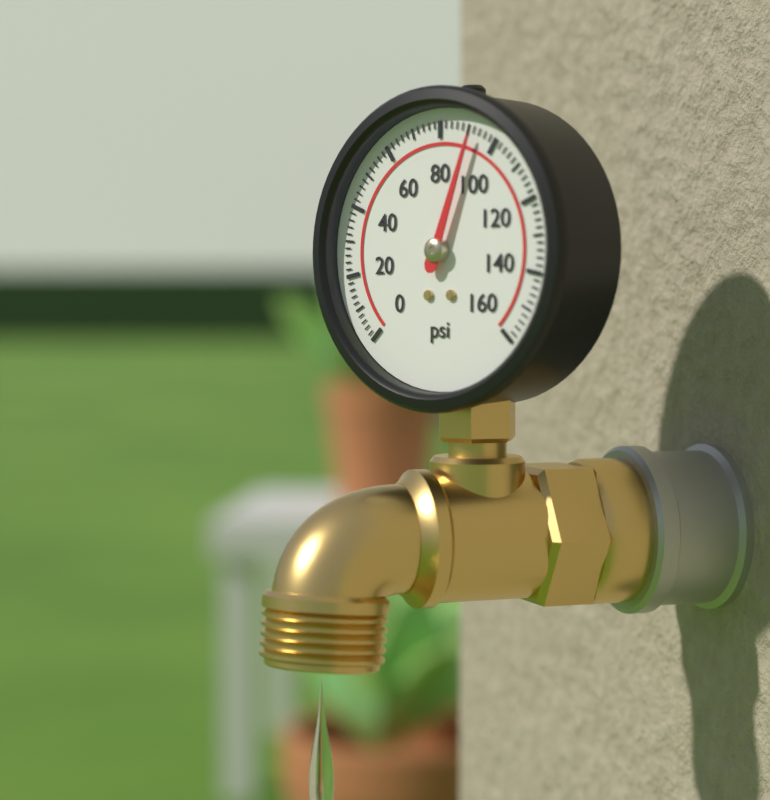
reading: 92 psi
